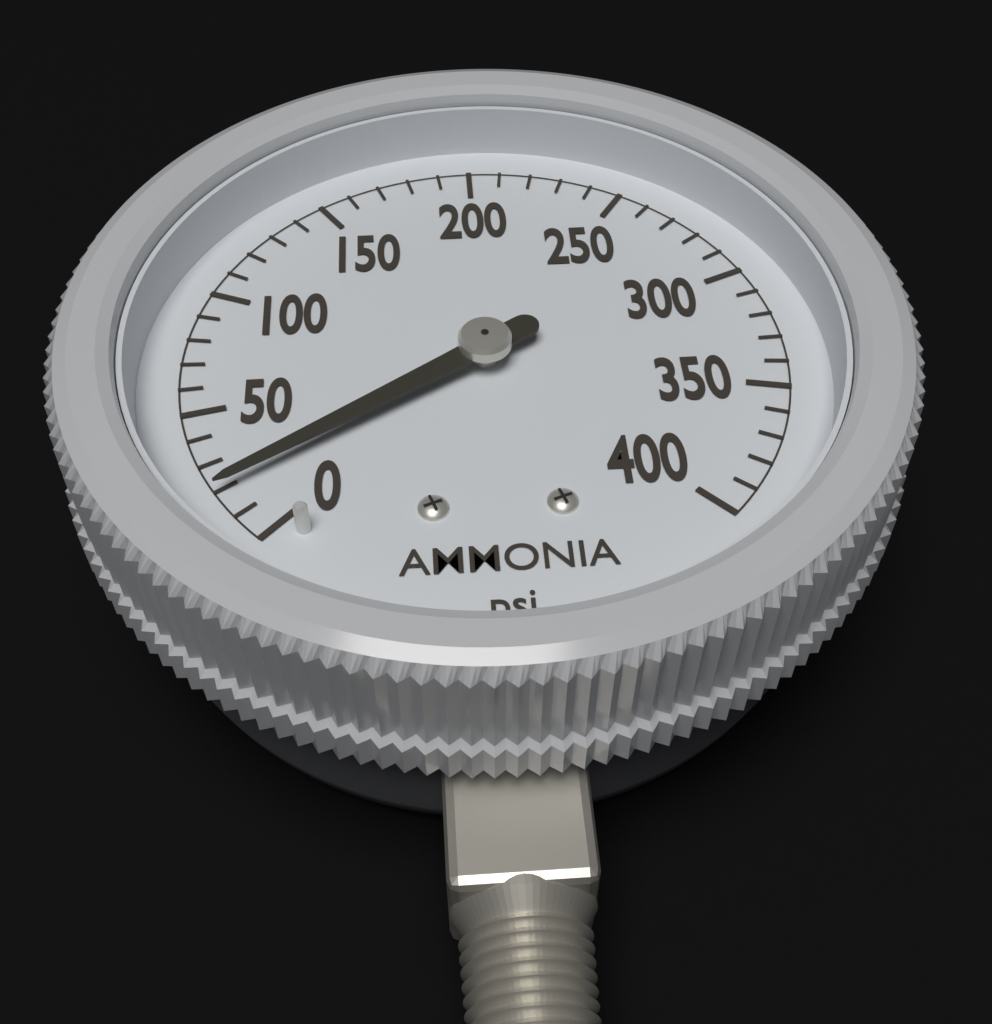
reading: 20 psi
